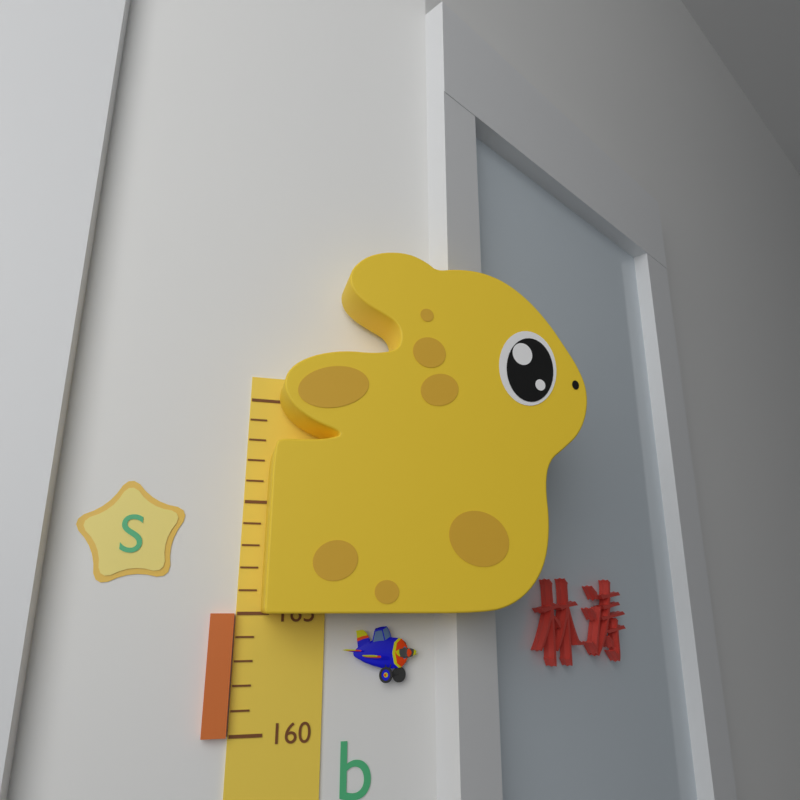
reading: 165 (no unit)
